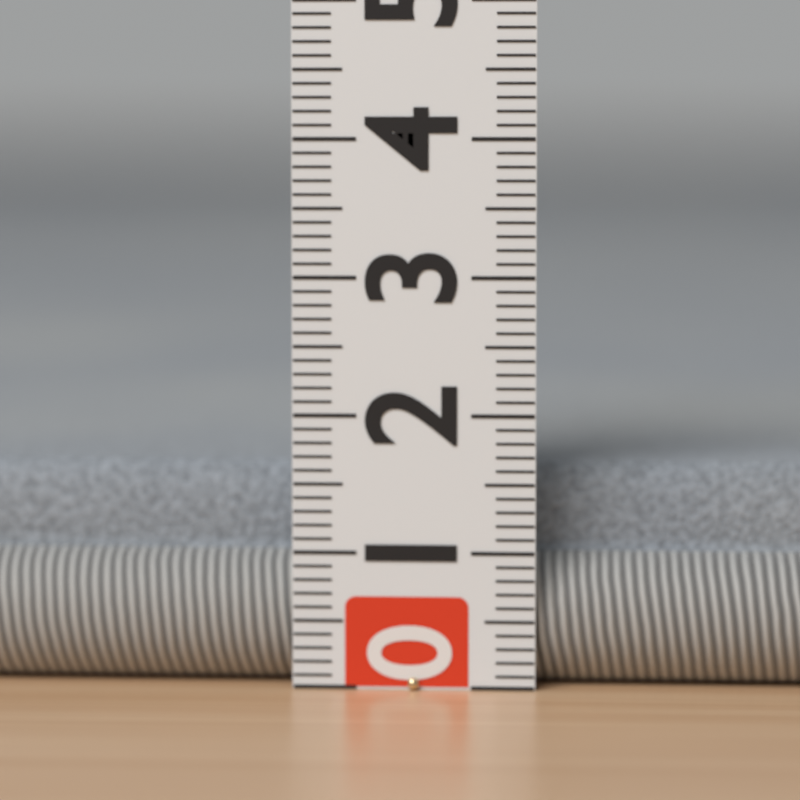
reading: 1.6 (no unit)
